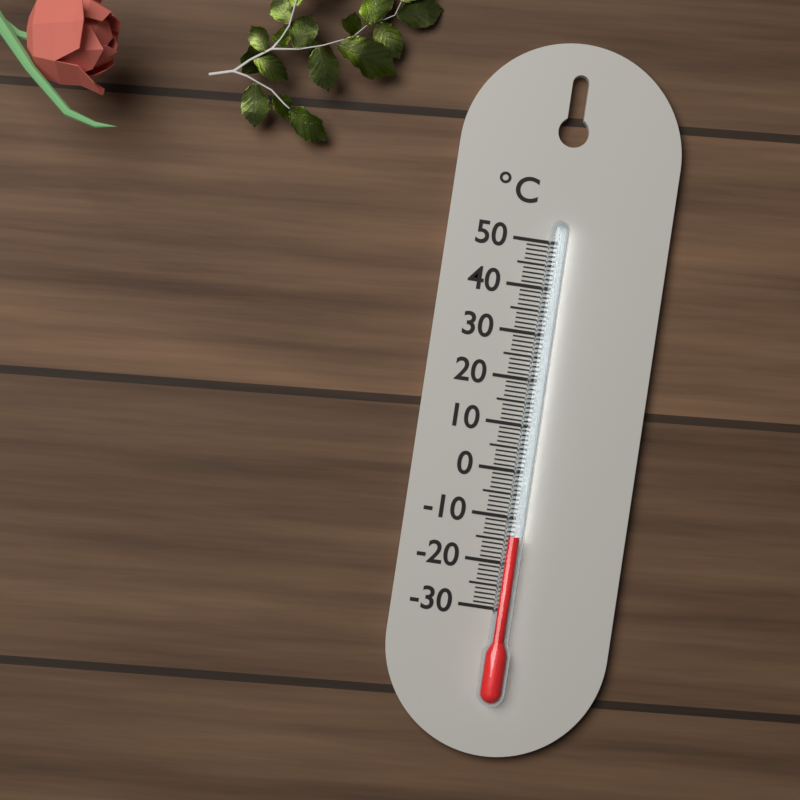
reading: -14 °C
